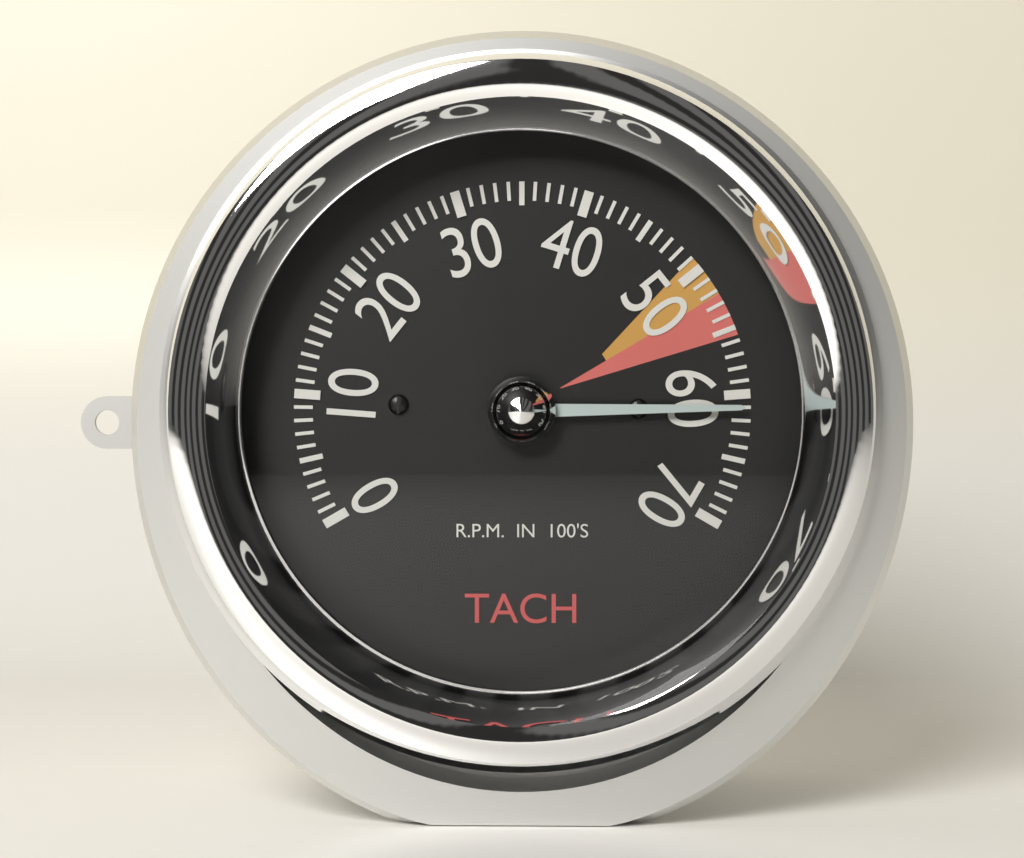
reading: 61 RPM x100
